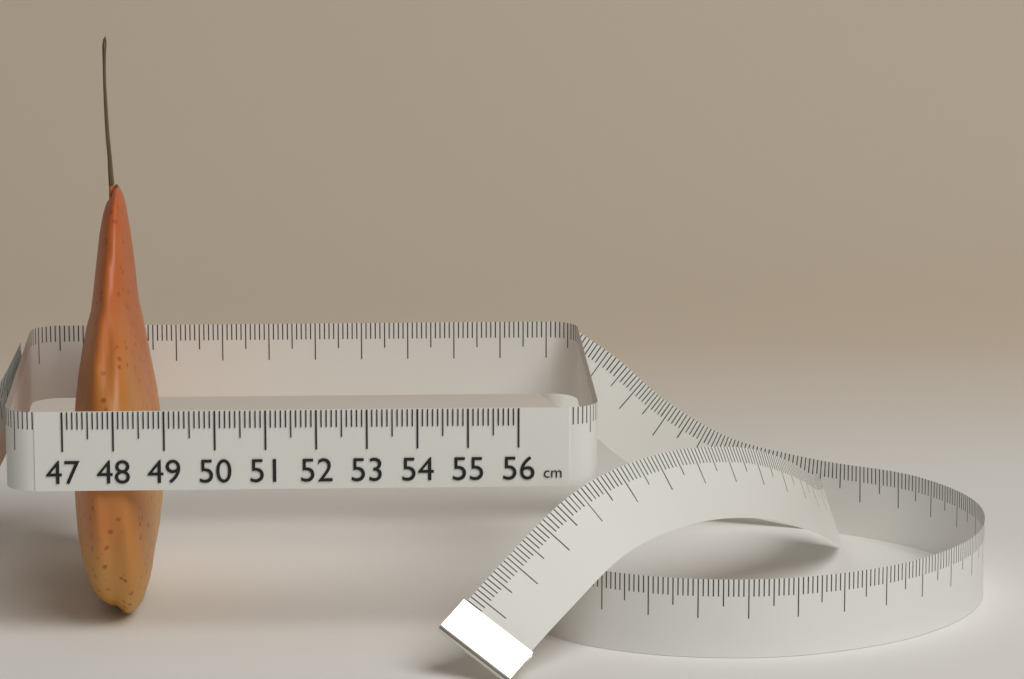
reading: 48.8 cm
